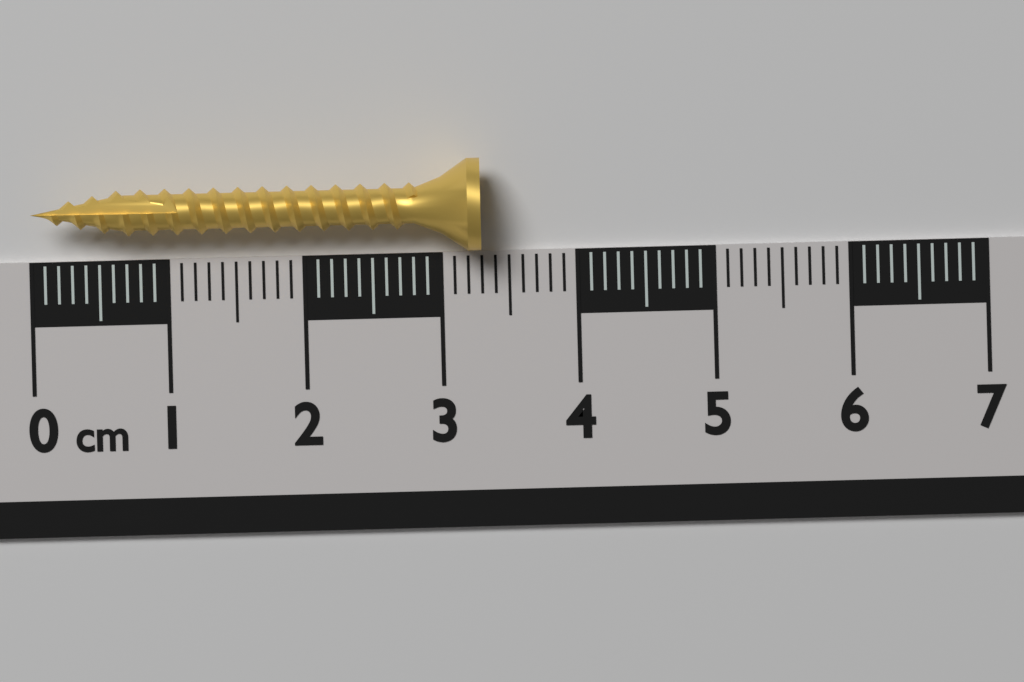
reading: 3.3 cm
